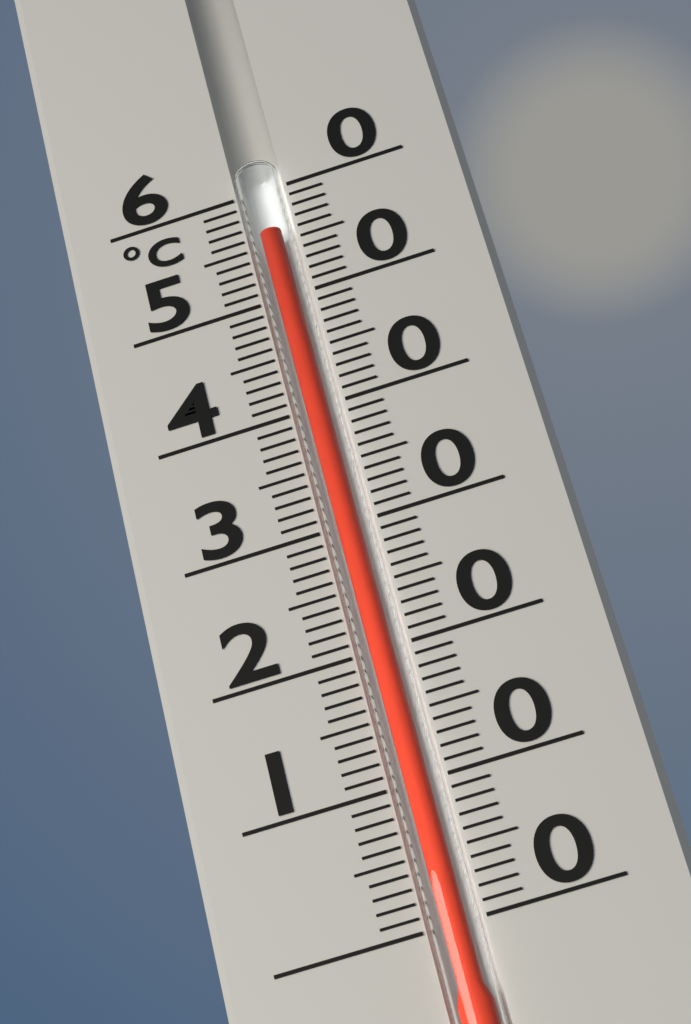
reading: 56 °C
